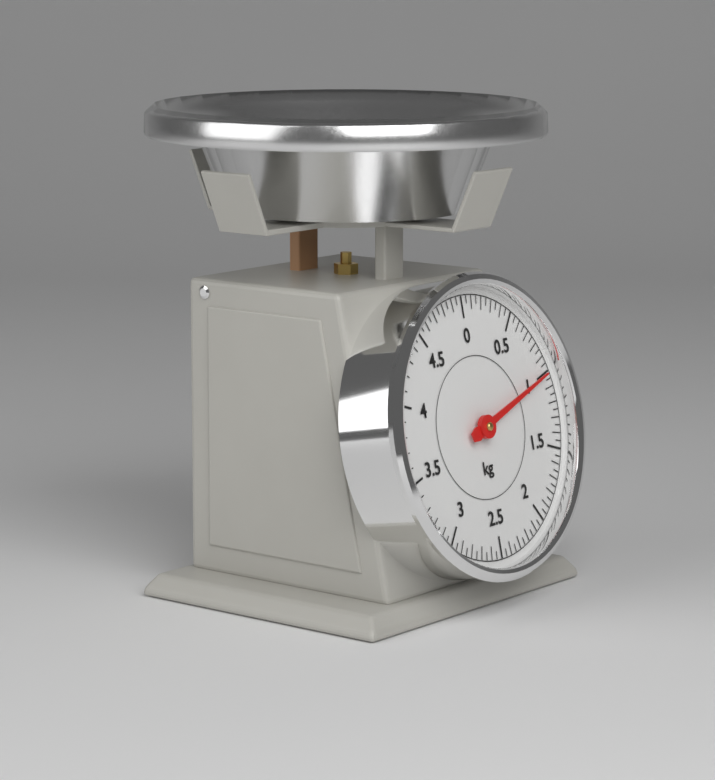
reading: 1.00 kg
